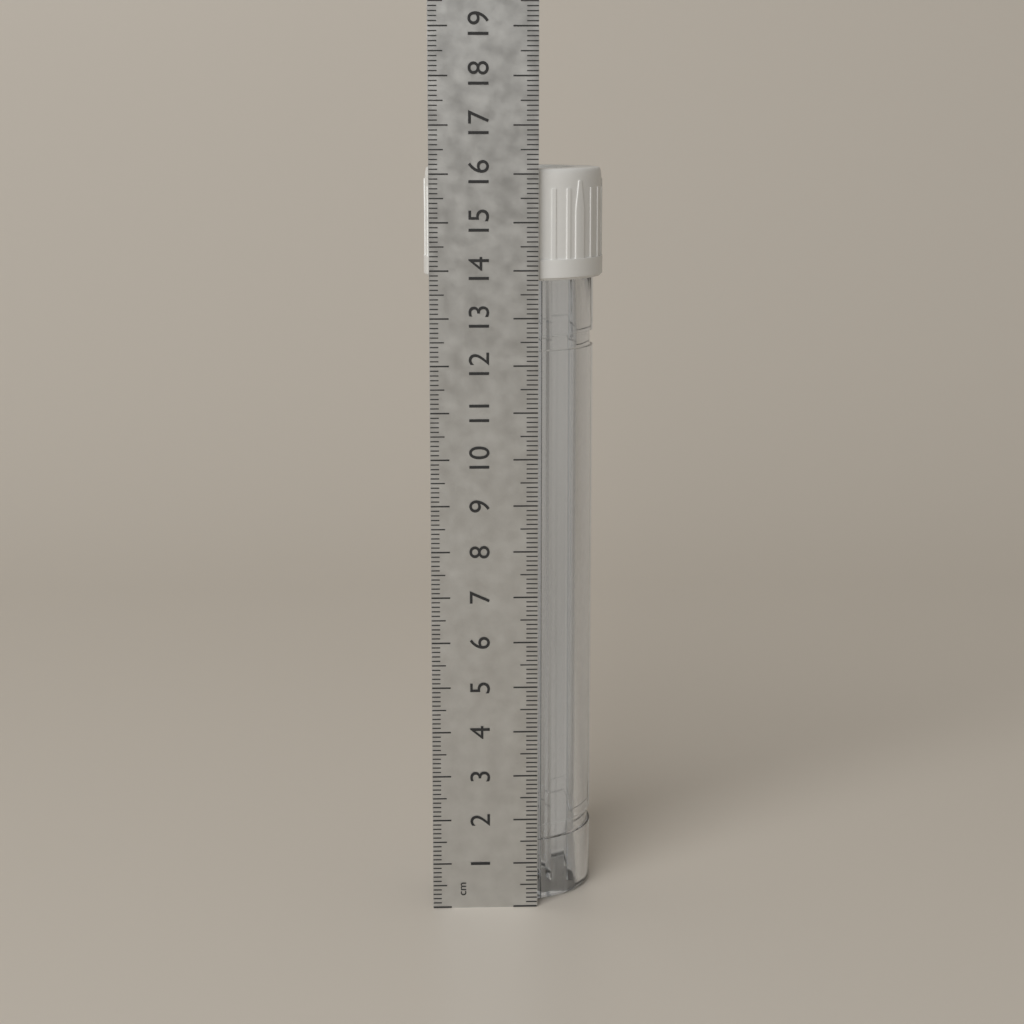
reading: 16.1 cm
